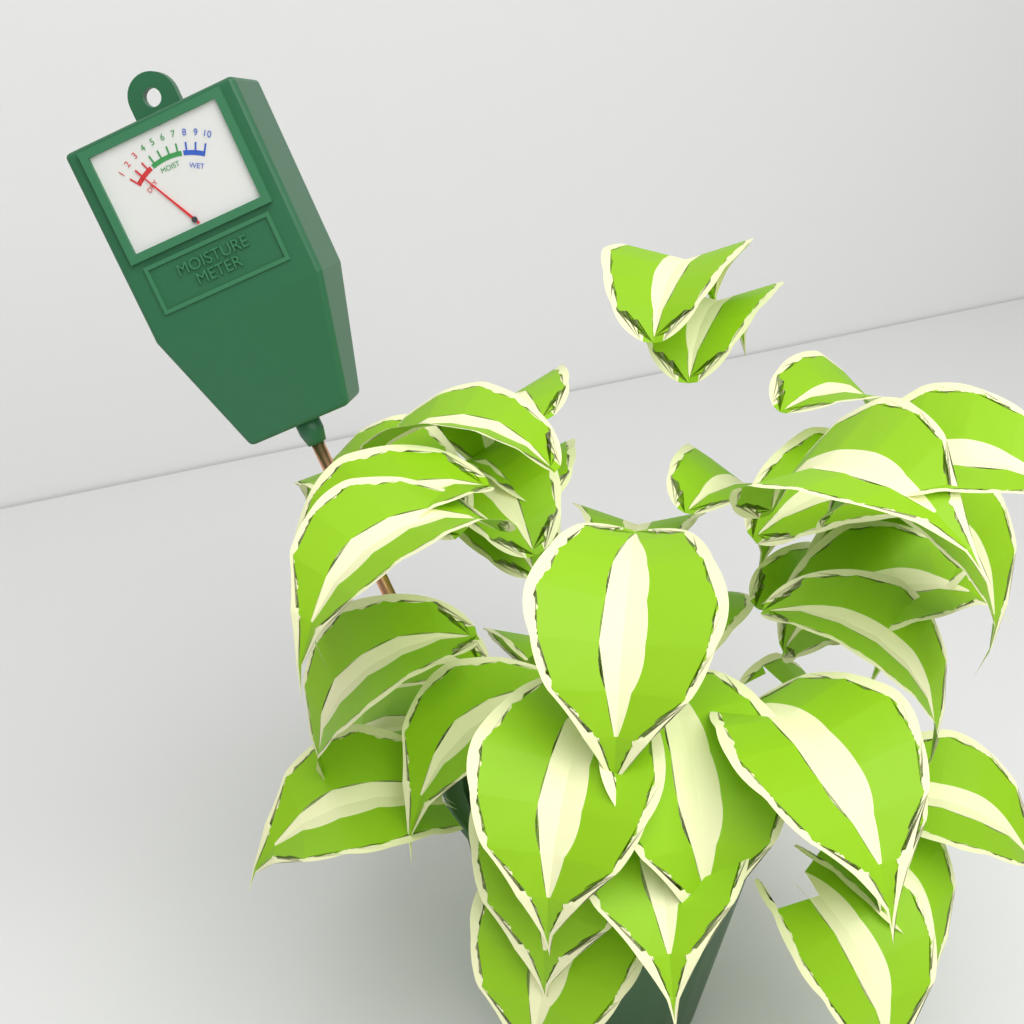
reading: 2 (no unit)
